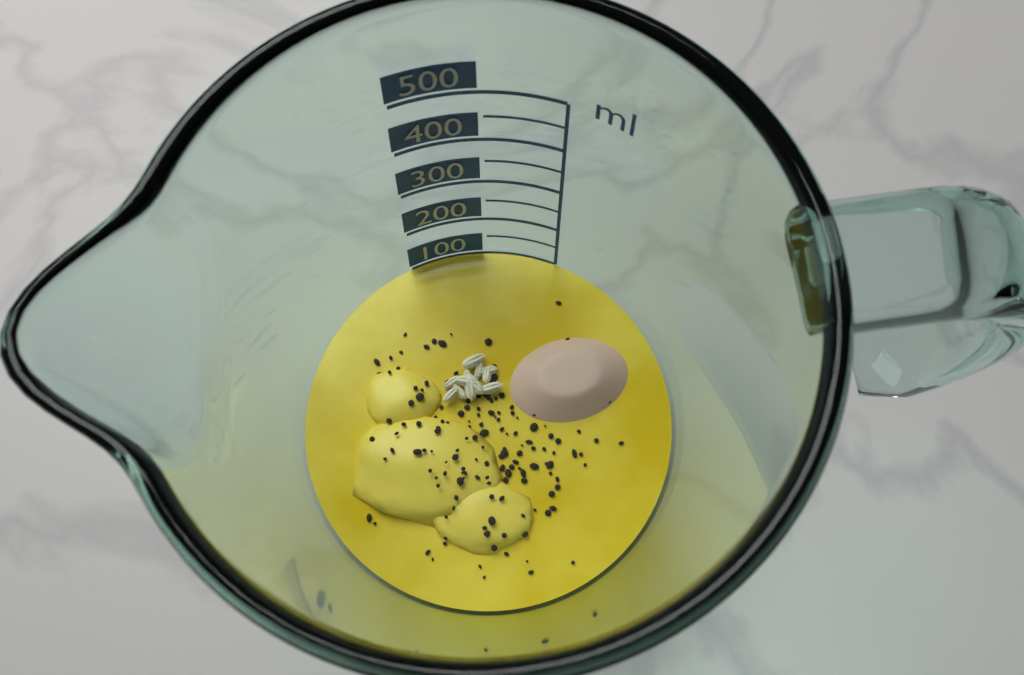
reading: 100 ml
